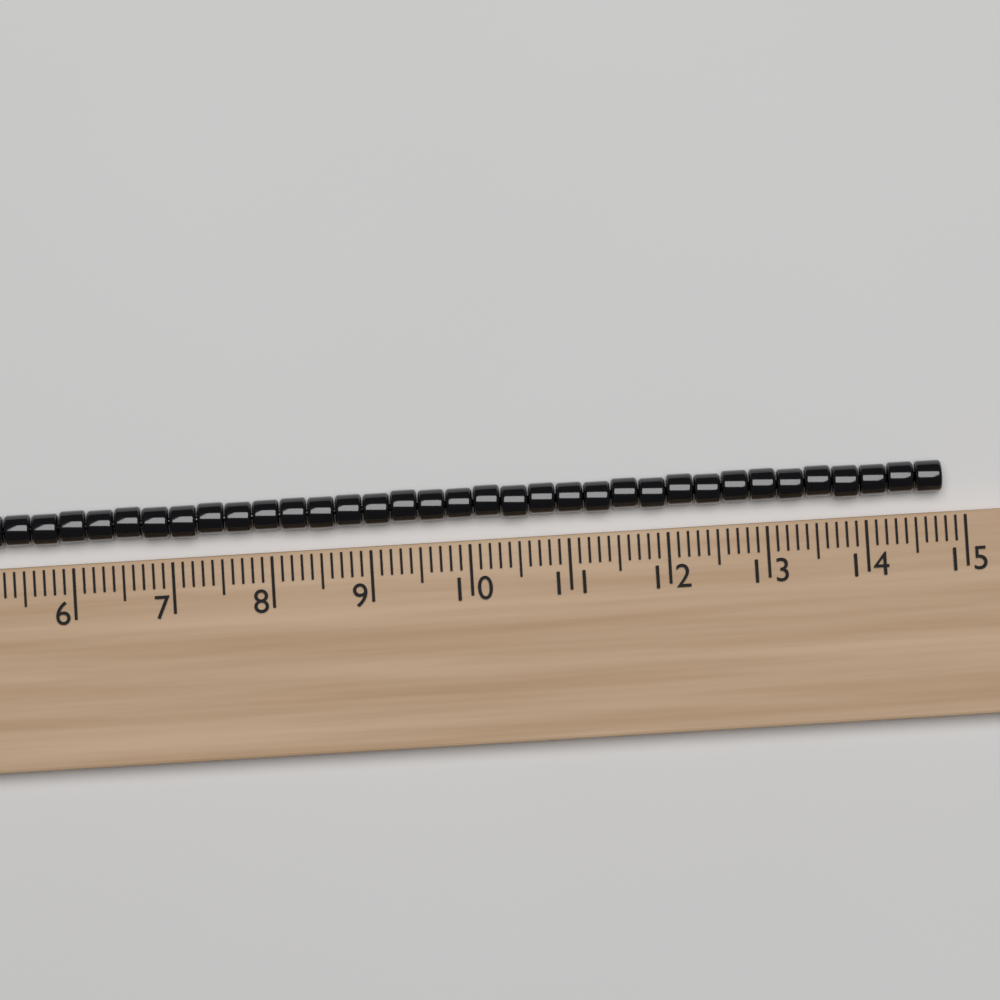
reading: 14.8 (no unit)
